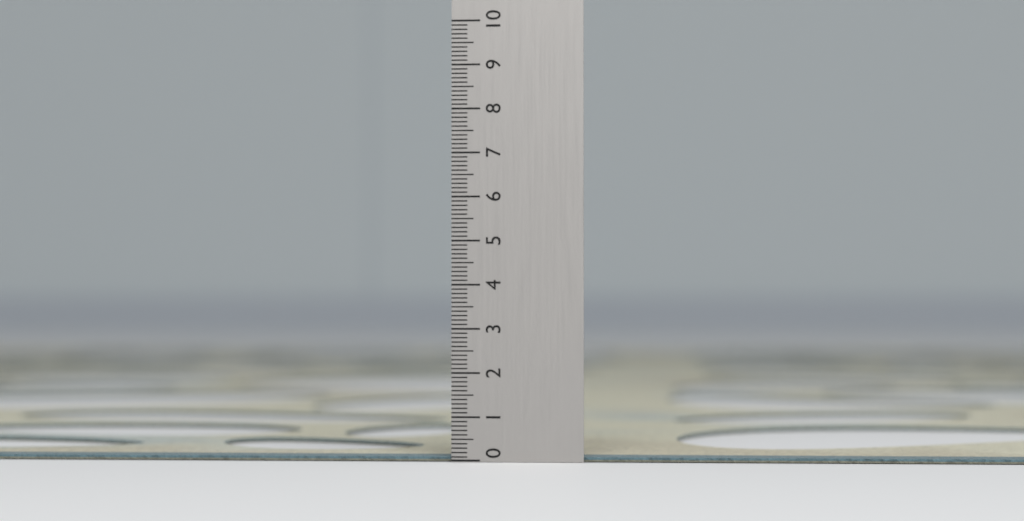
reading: 0.1 (no unit)
